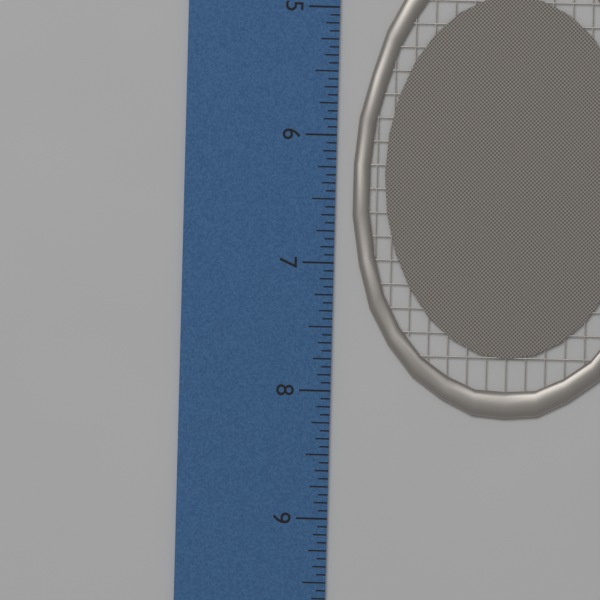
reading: 8.1875 inch
